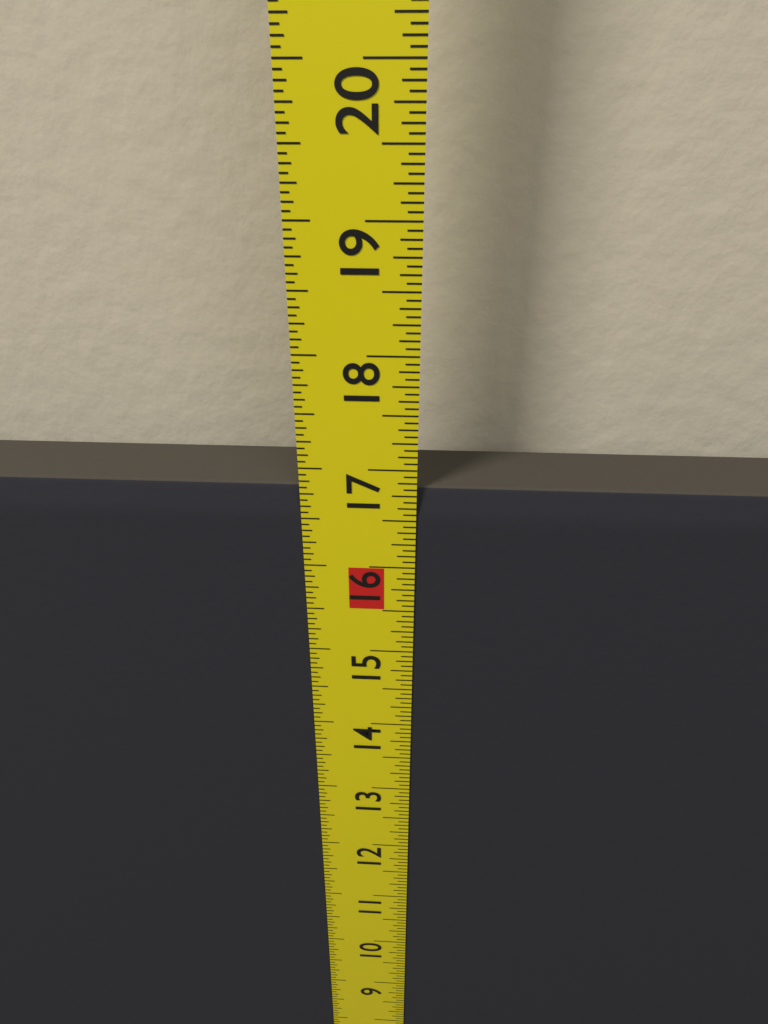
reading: 16.8125 in
